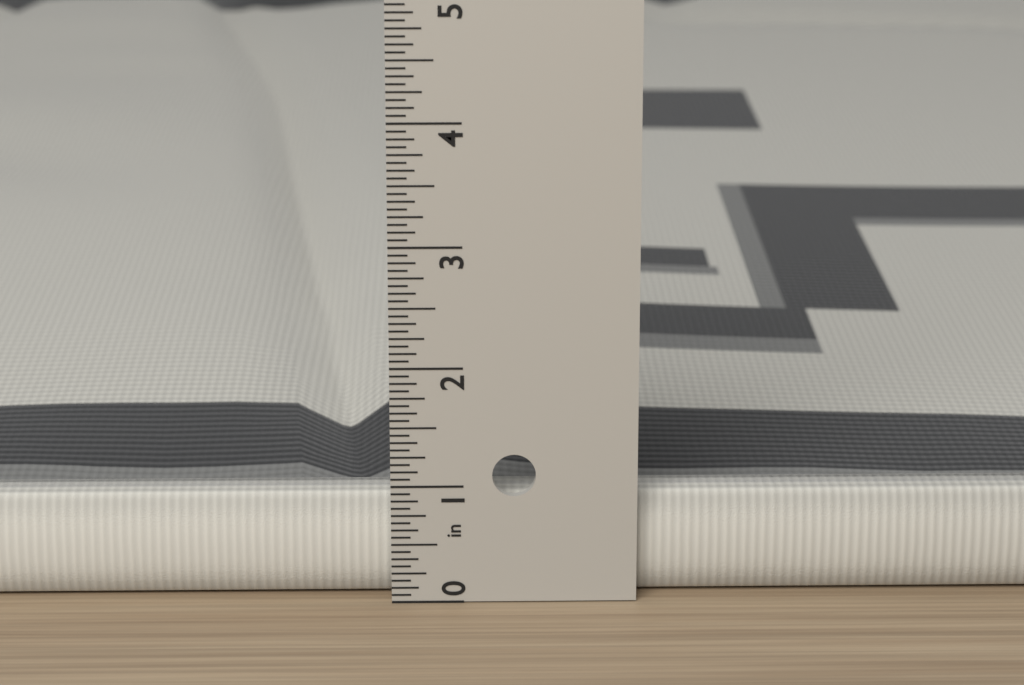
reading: 0.8750 in
